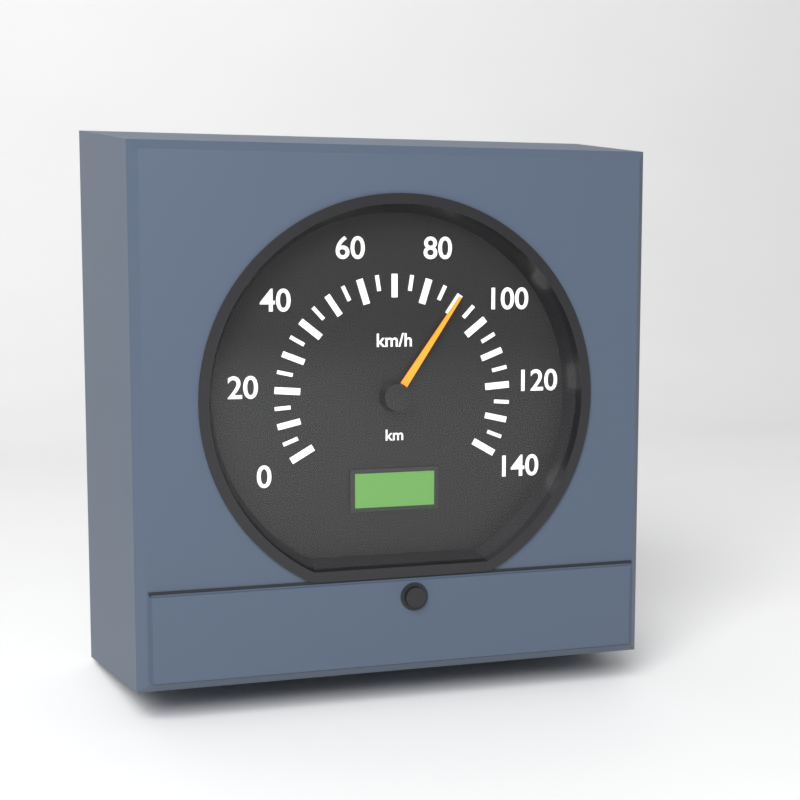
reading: 90 km/h
